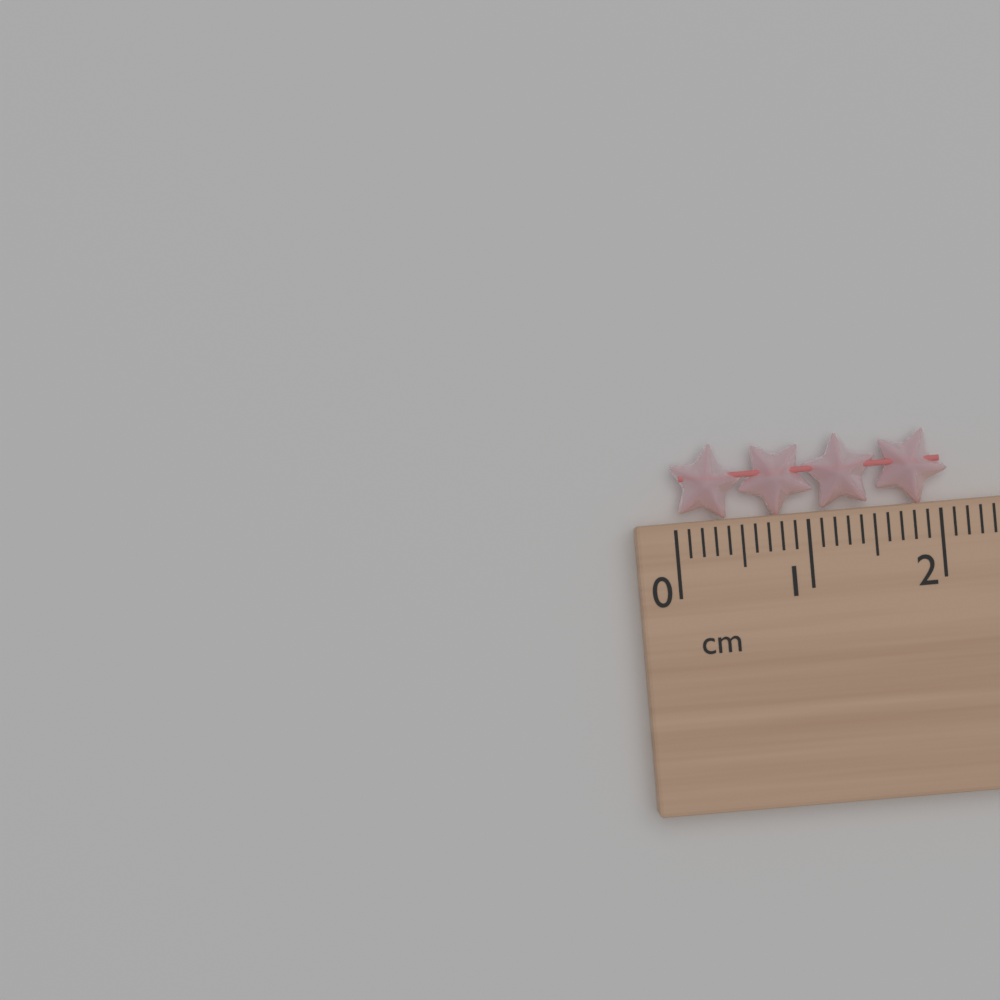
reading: 2.1 cm
